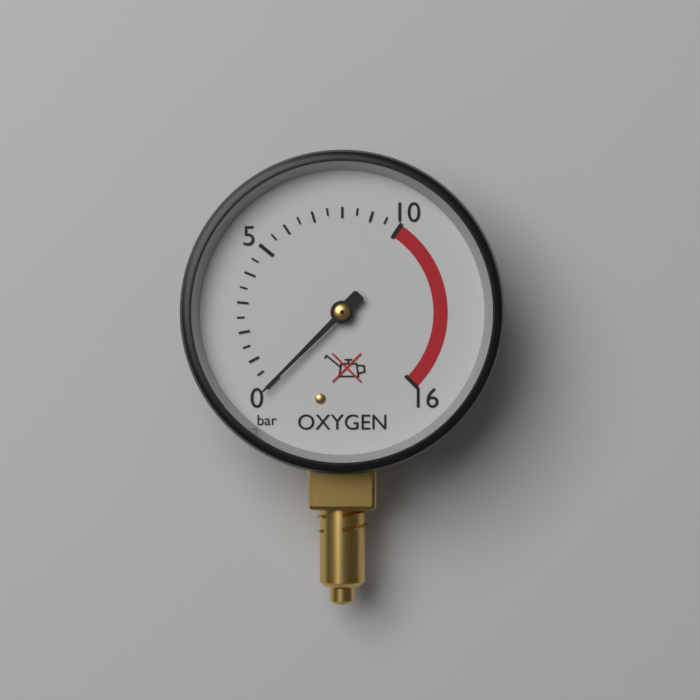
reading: 0.0 bar
